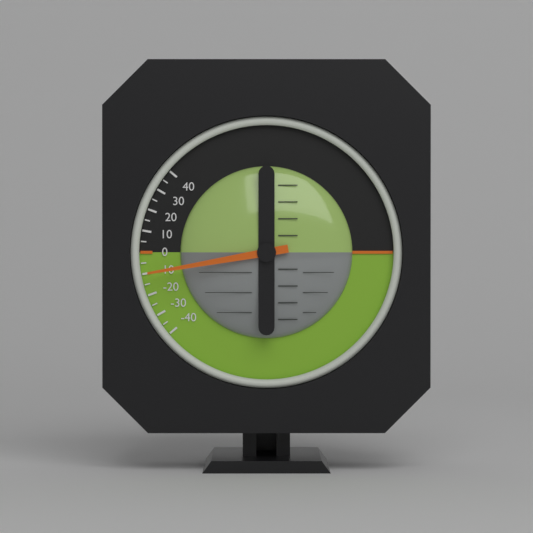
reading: -10 (no unit)
